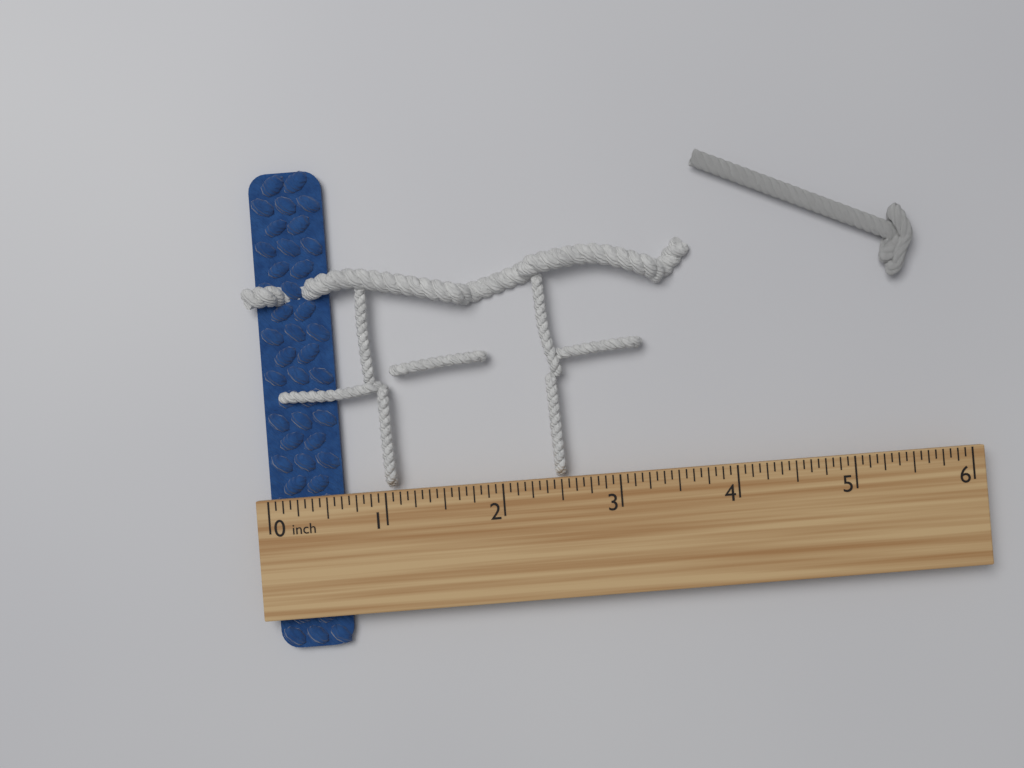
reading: 0.6250 inch
